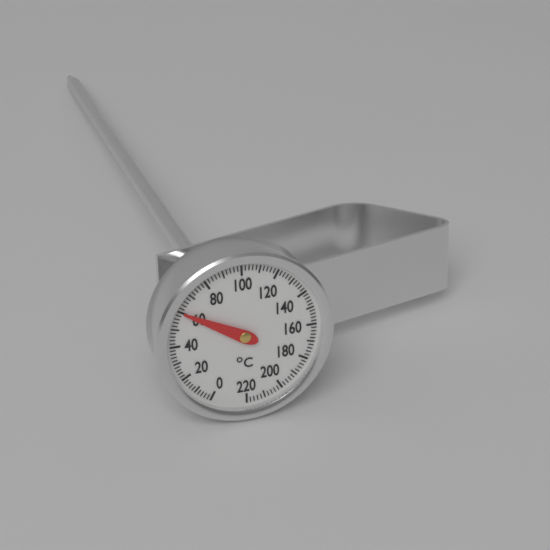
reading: 60 °C
